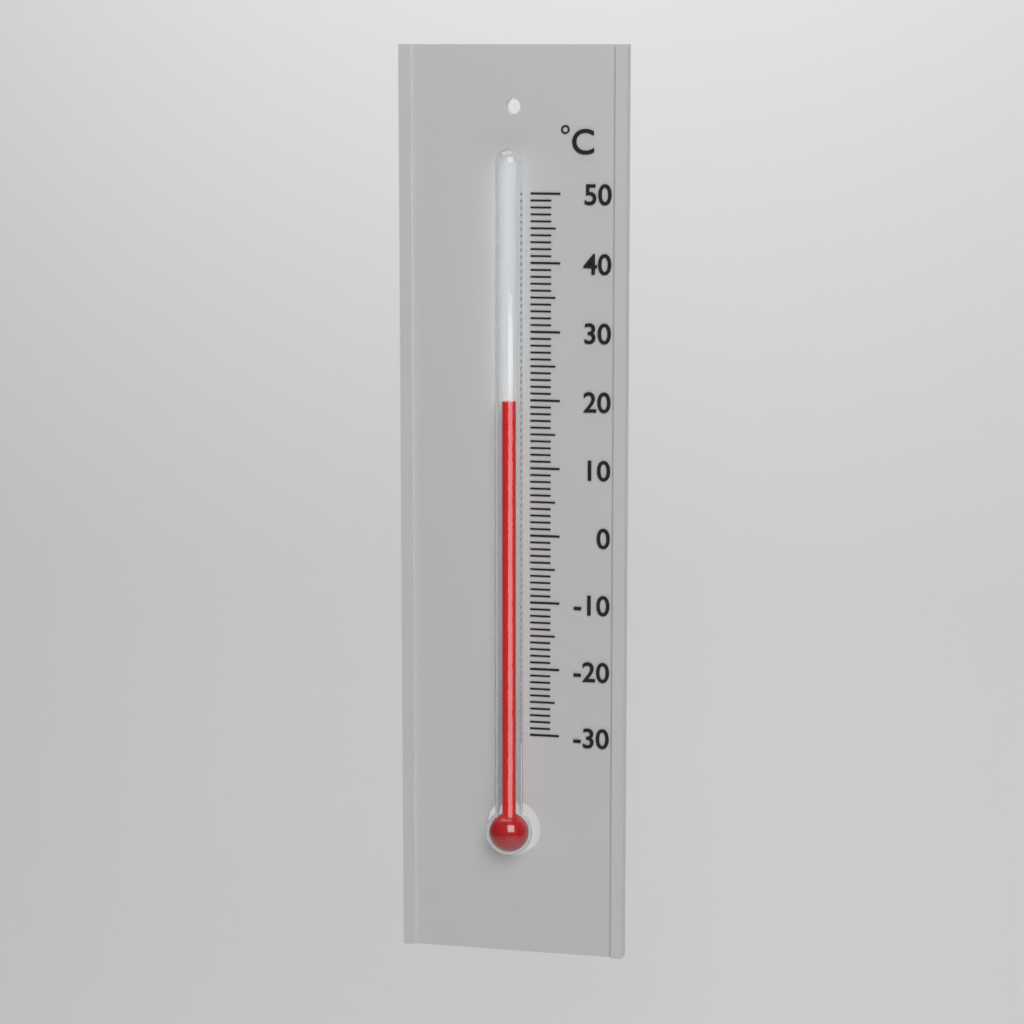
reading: 20 °C
